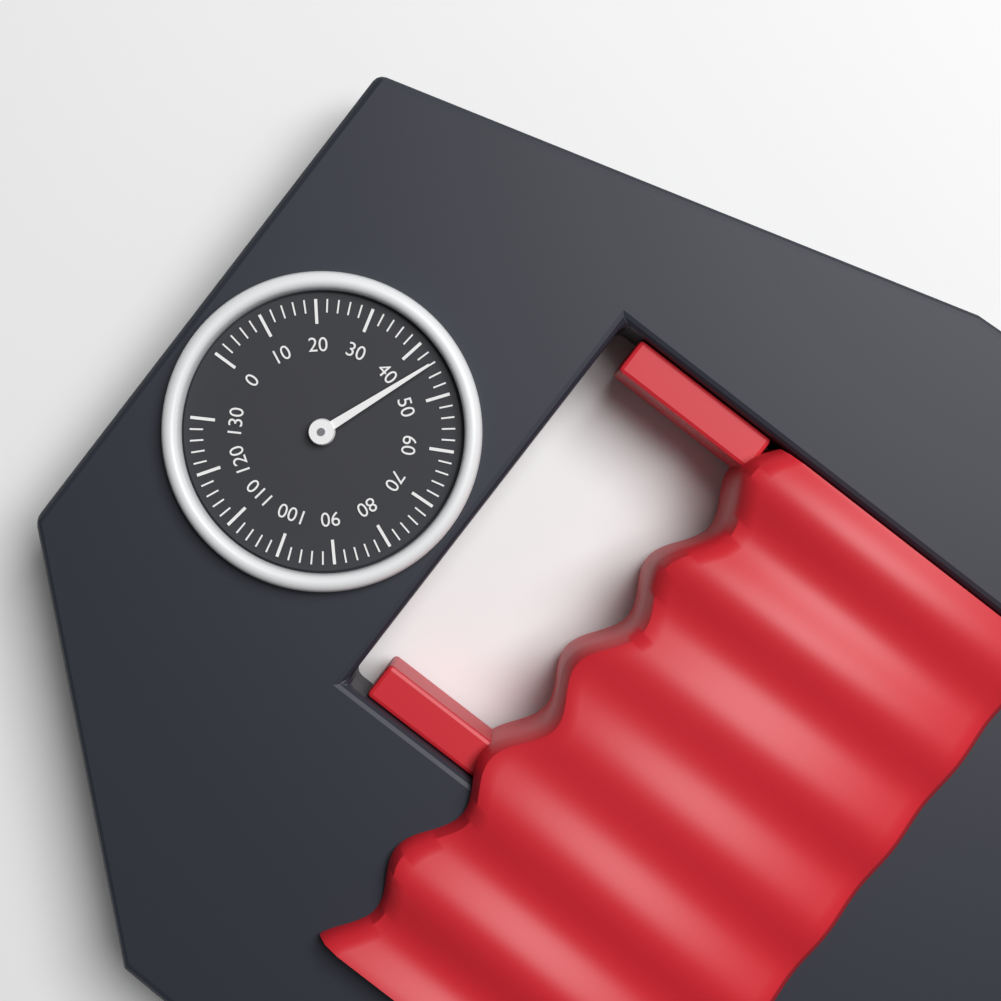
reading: 44 (no unit)
